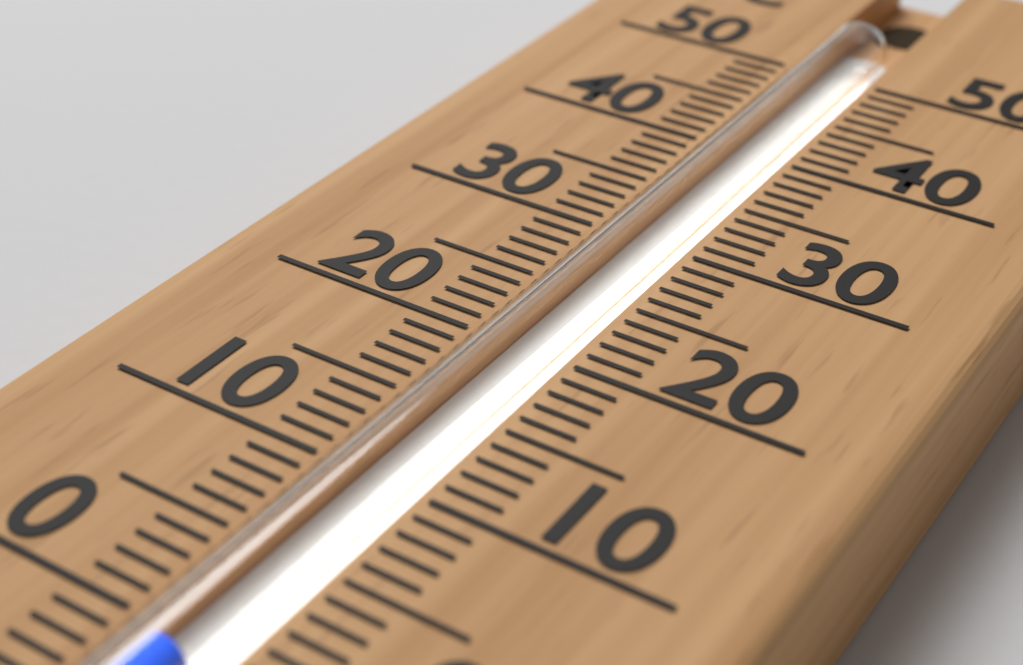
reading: -1 °C
